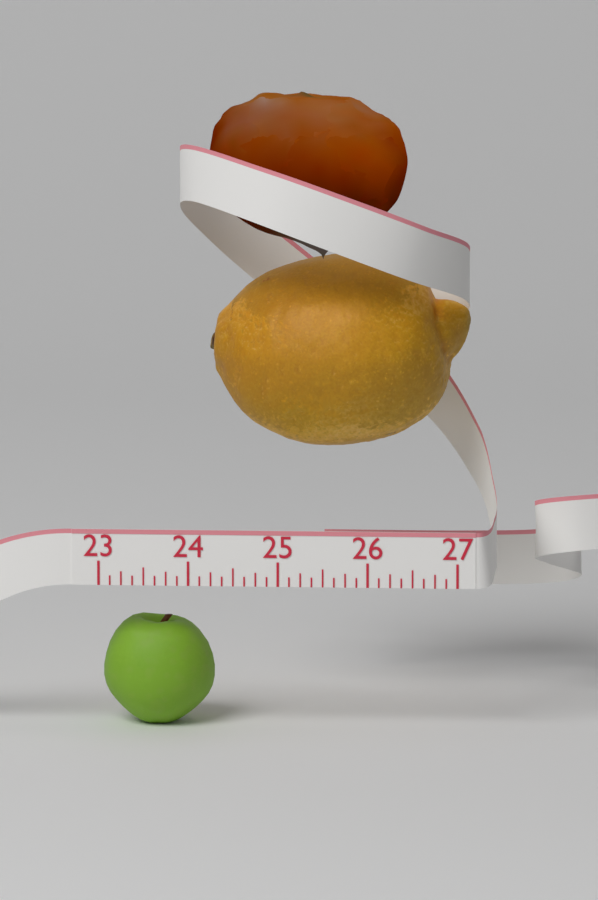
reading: 24.250 (no unit)
